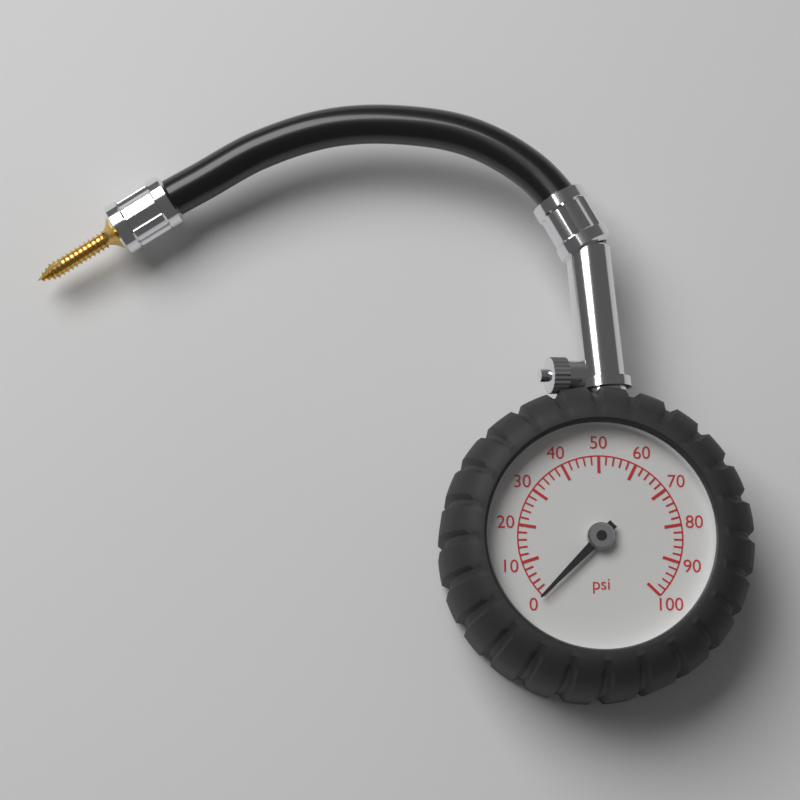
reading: 0 psi
